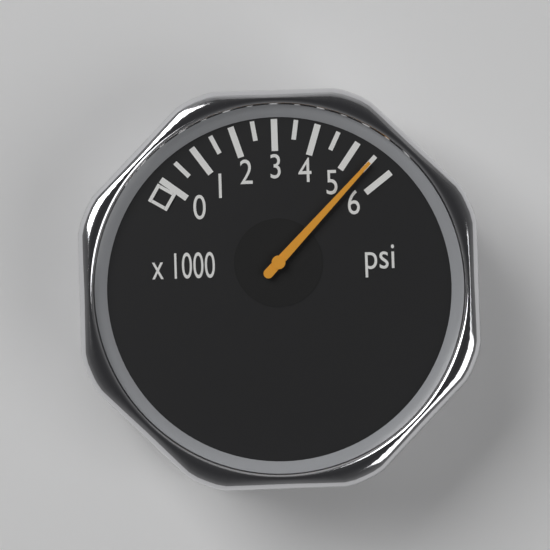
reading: 5500 psi
